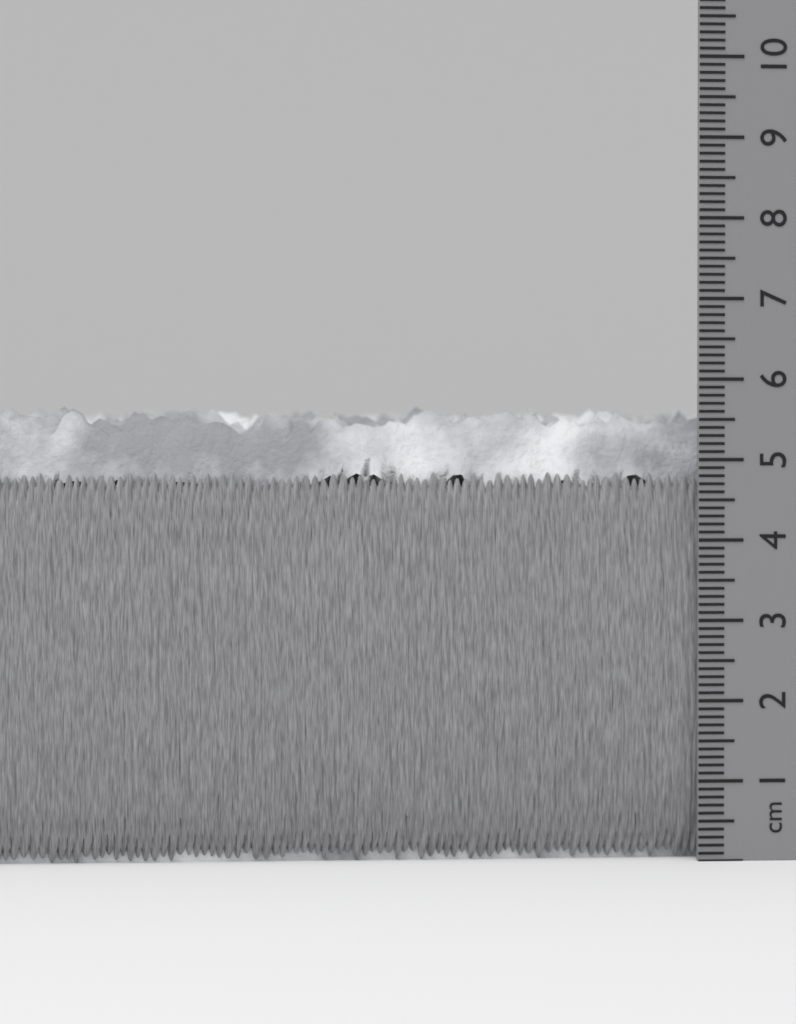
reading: 5.7 cm
